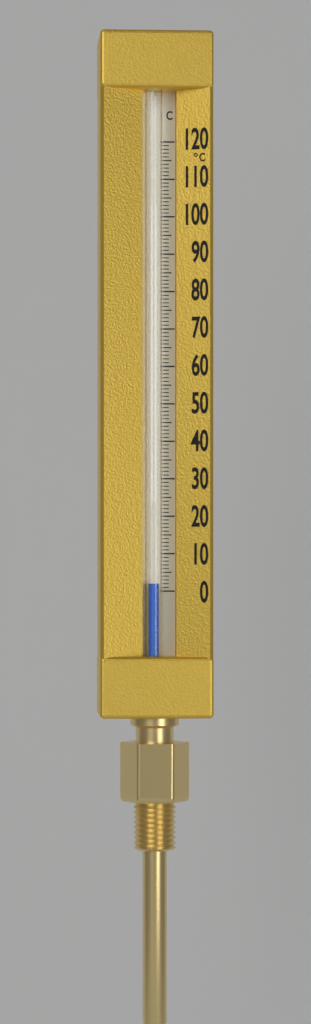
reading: 2 °C
